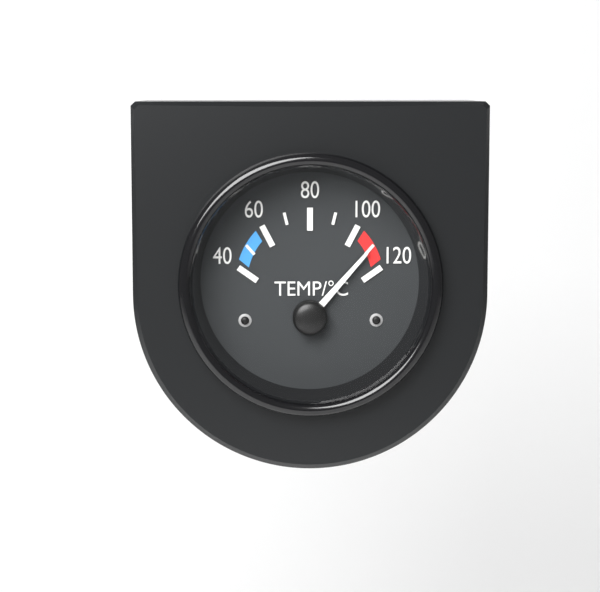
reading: 110 °C
